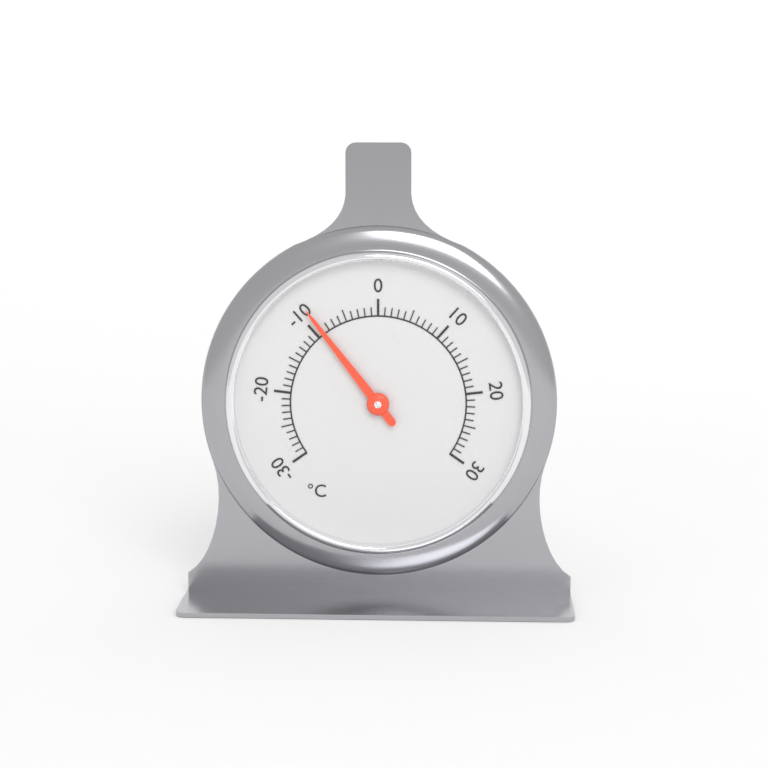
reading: -9 °C
